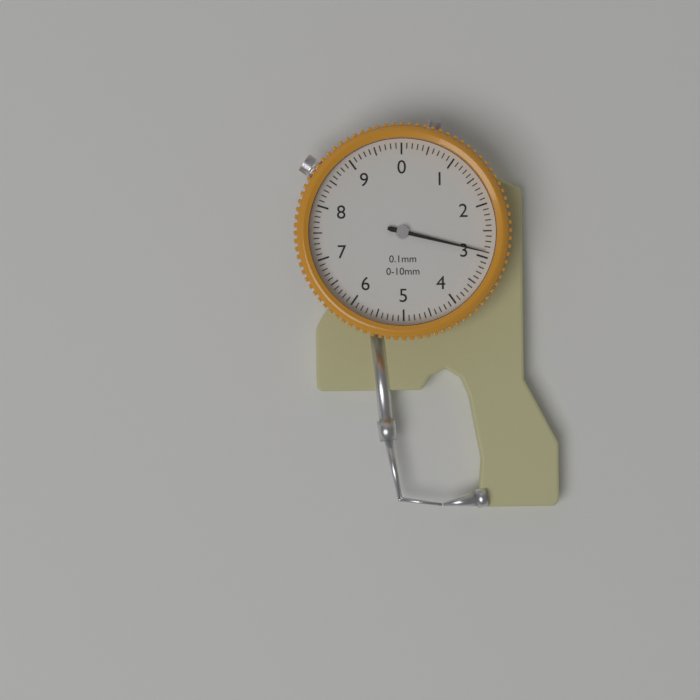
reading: 2.9 mm
